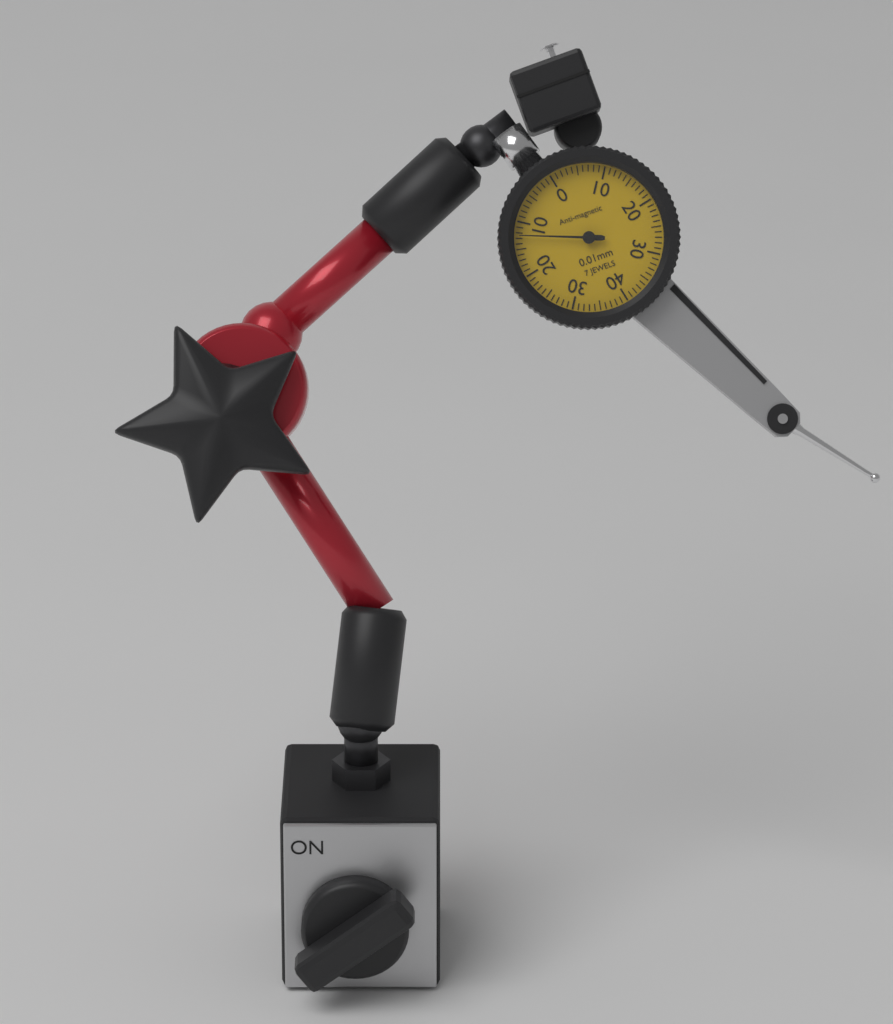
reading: 0.125 mm
